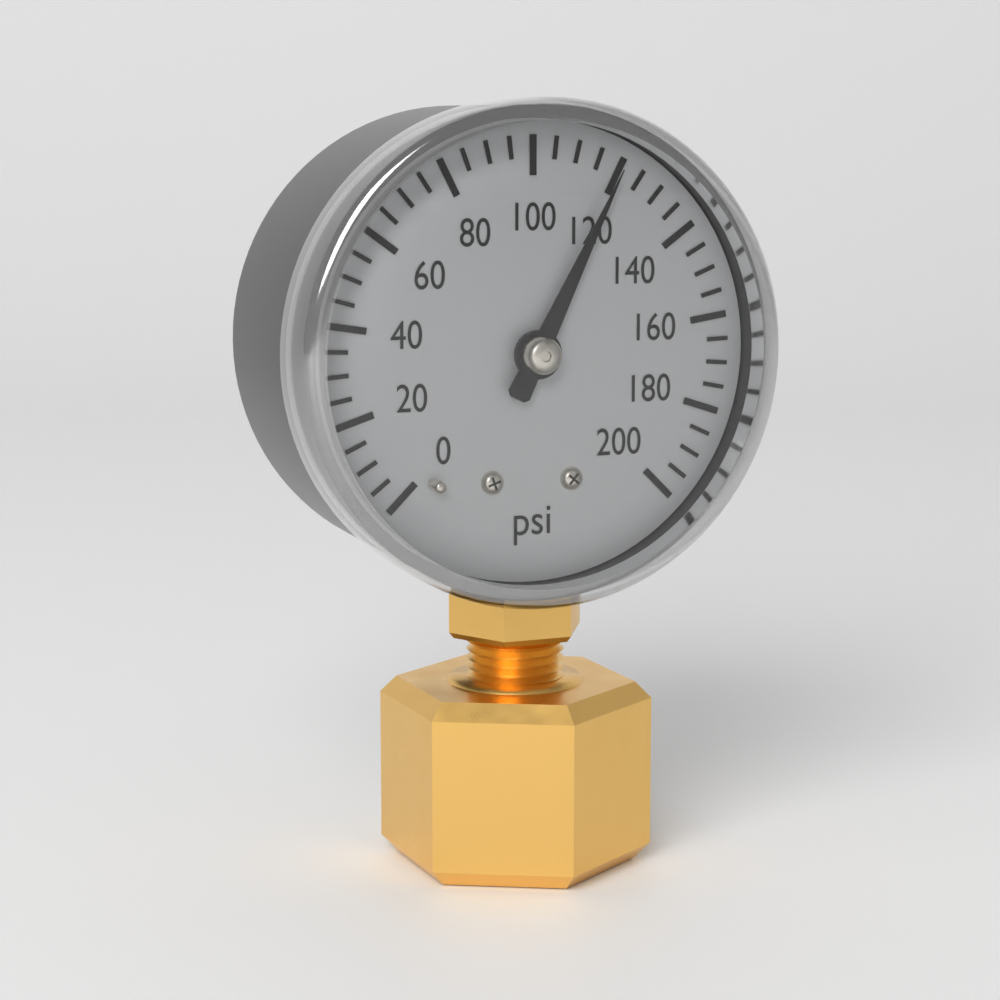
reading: 120 psi
